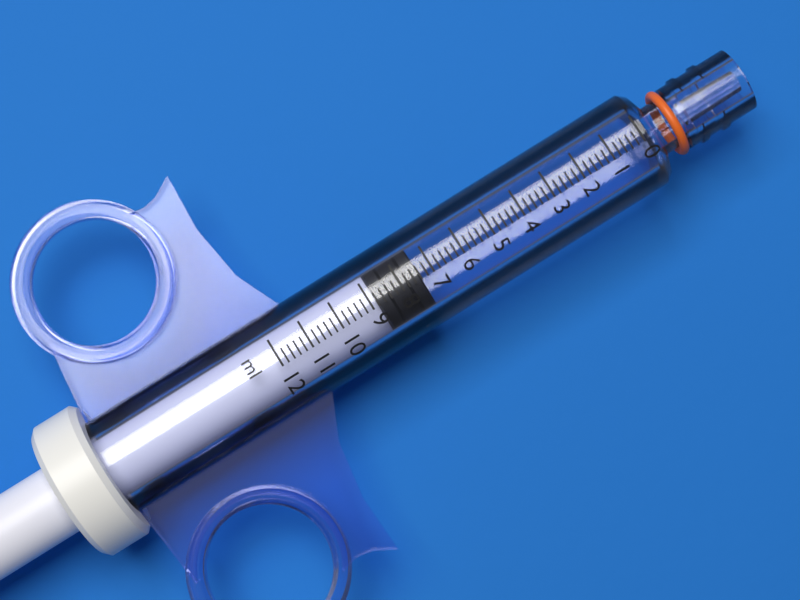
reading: 7.4 ml
